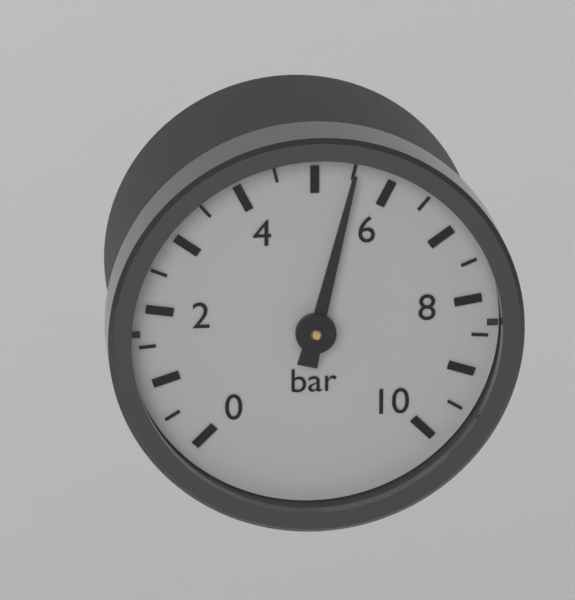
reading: 5.5 bar
